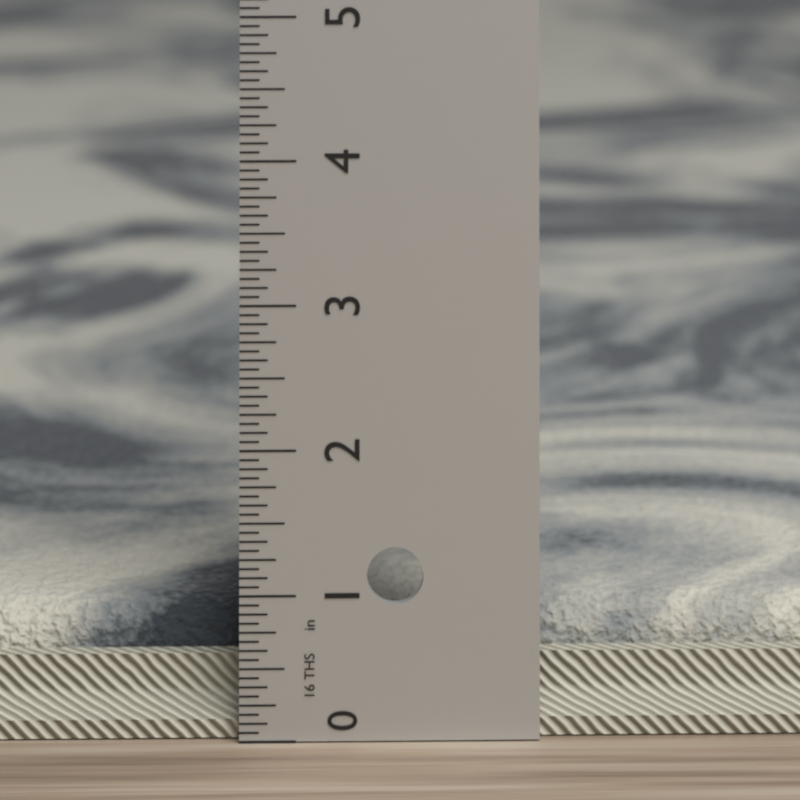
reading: 0.8125 in
